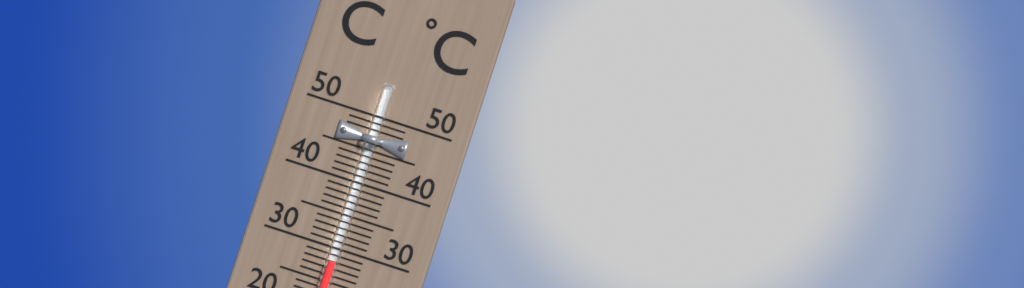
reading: 28 °C
